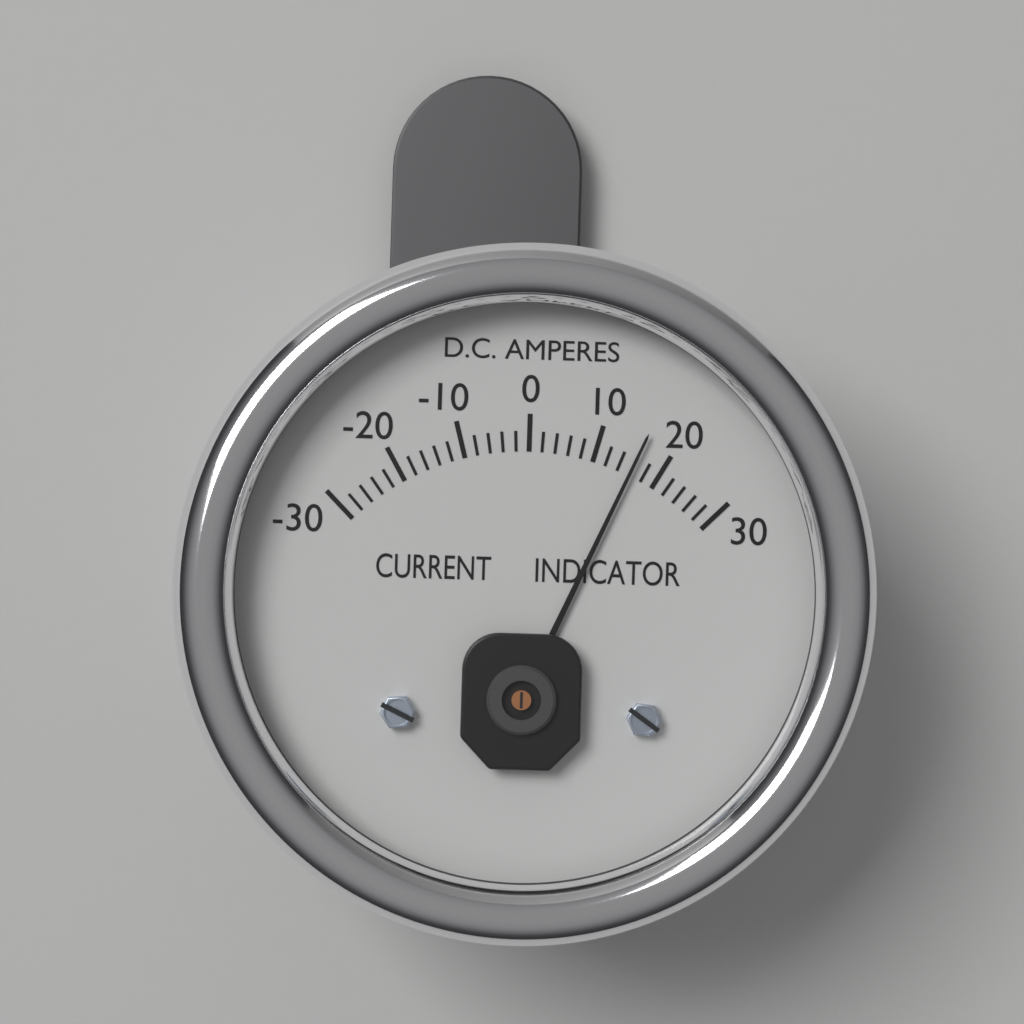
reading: 16 A
